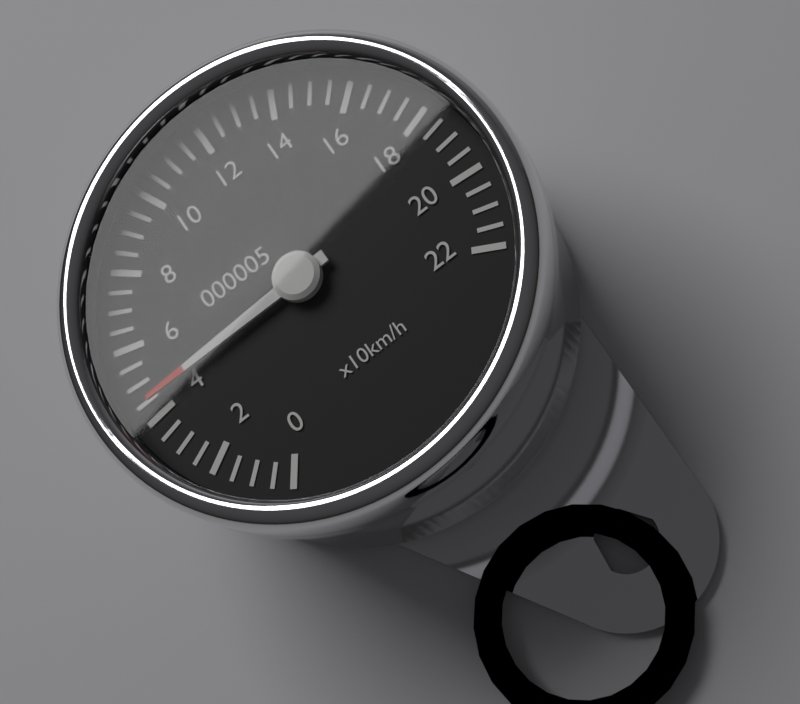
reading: 45 km/h
